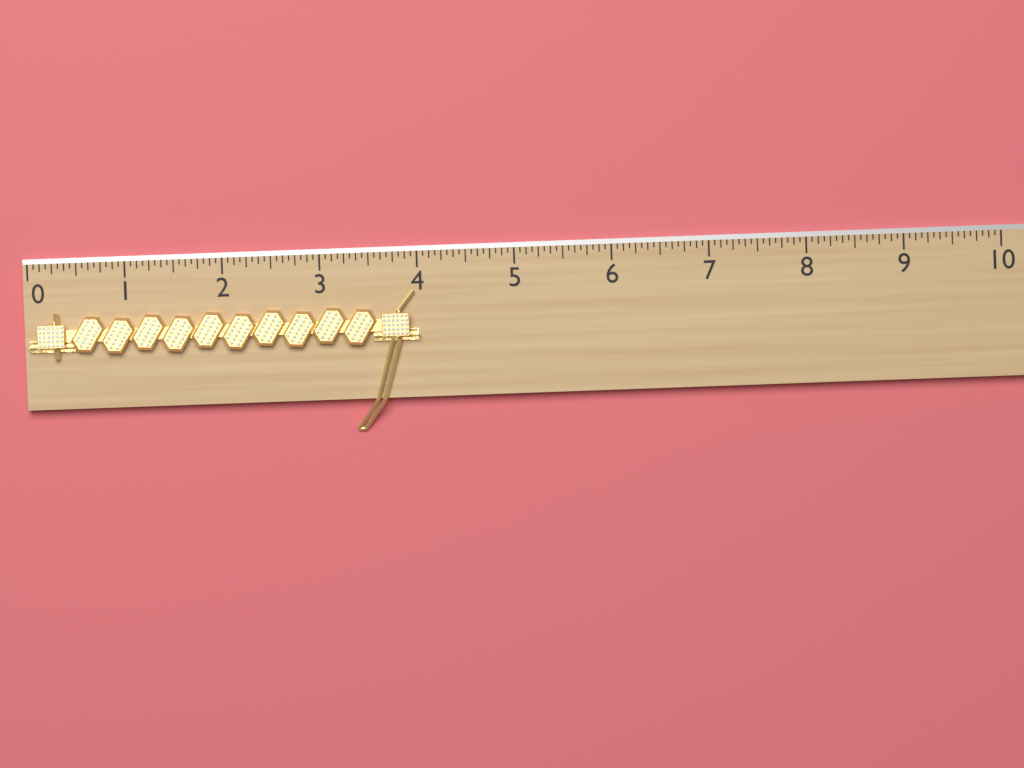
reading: 4.0000 (no unit)
